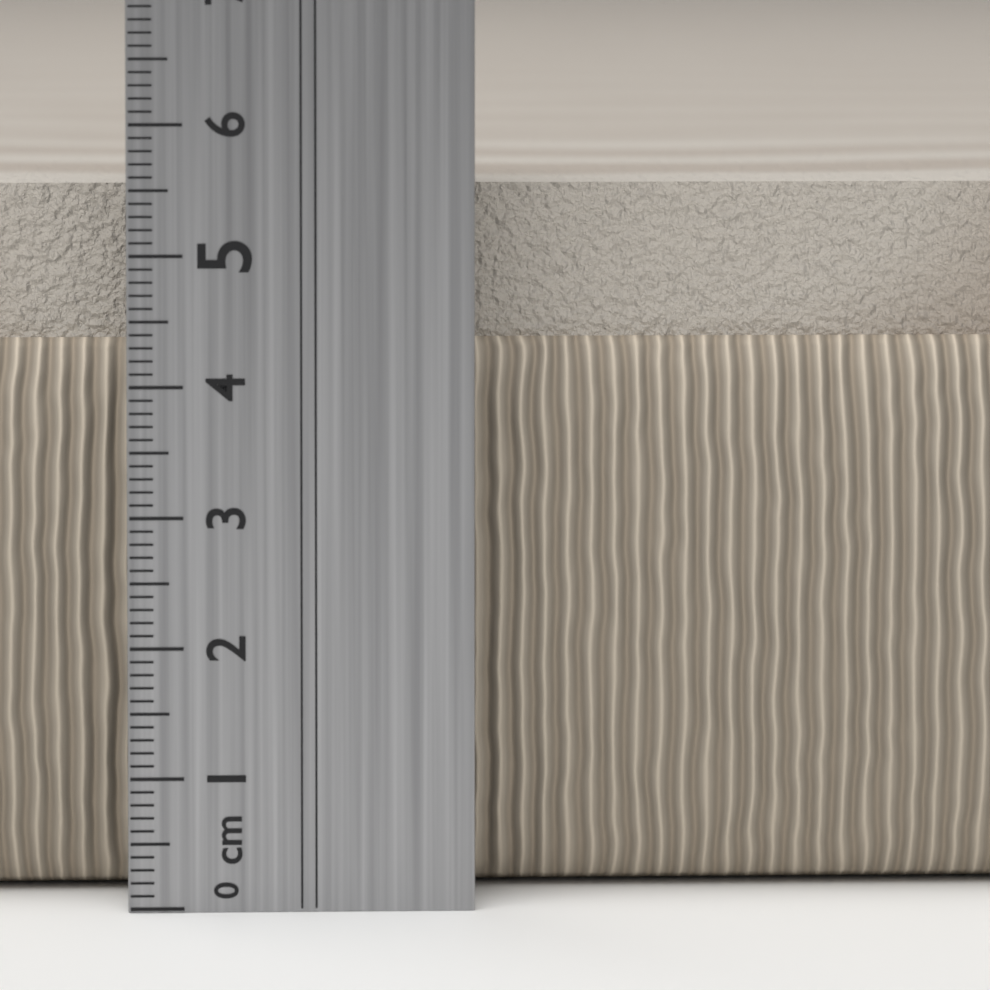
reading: 5.5 cm
